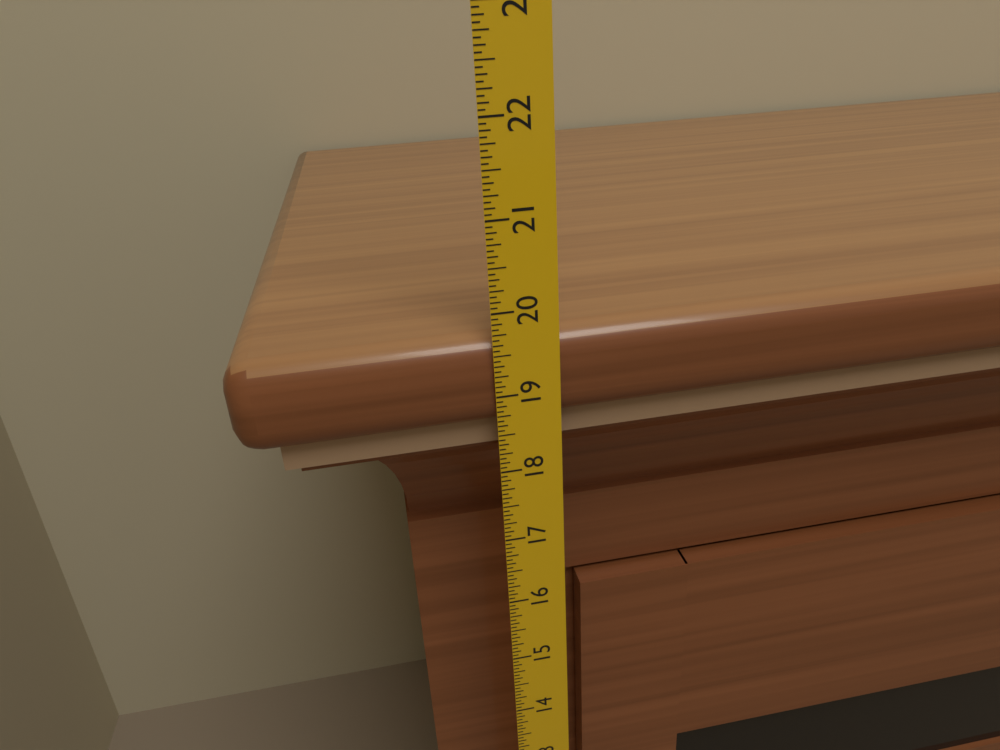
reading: 19.6875 in
